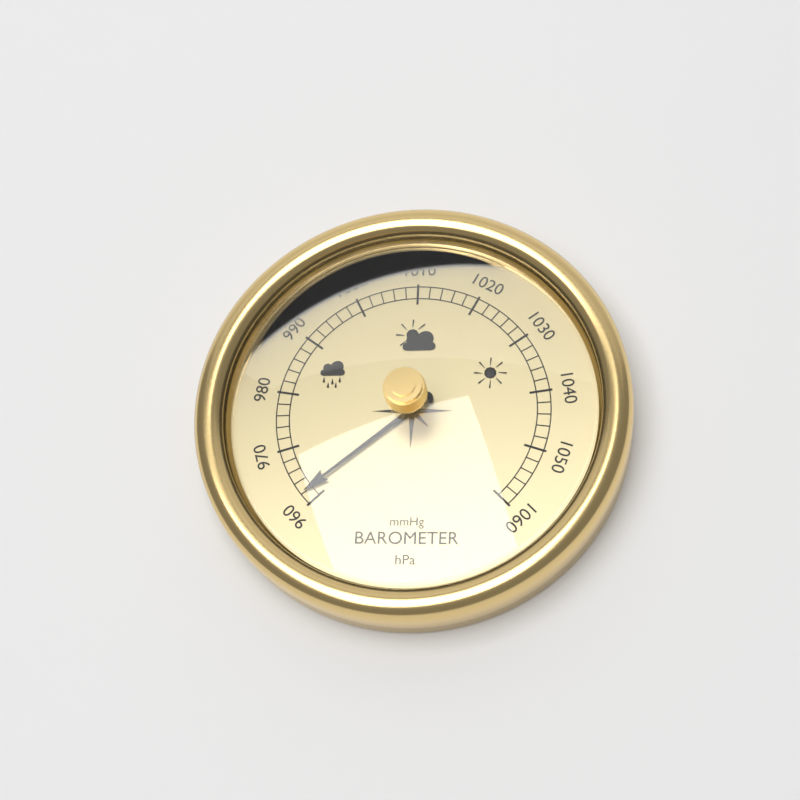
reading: 962 hPa
